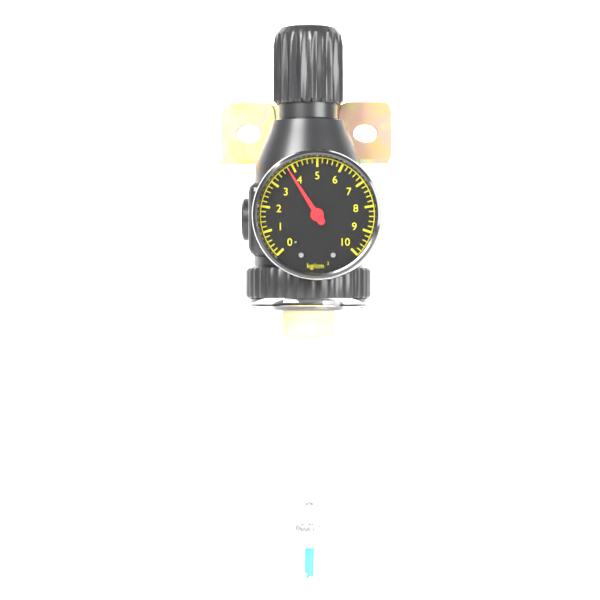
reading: 3.8 kg/cm²
